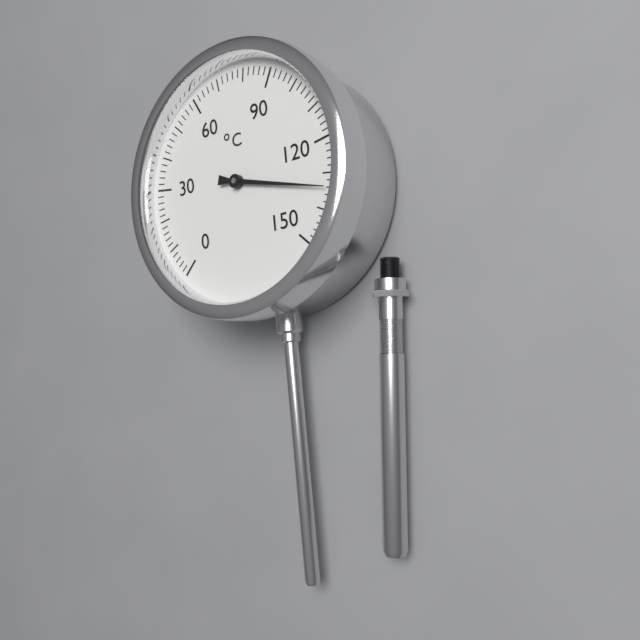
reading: 134 °C
